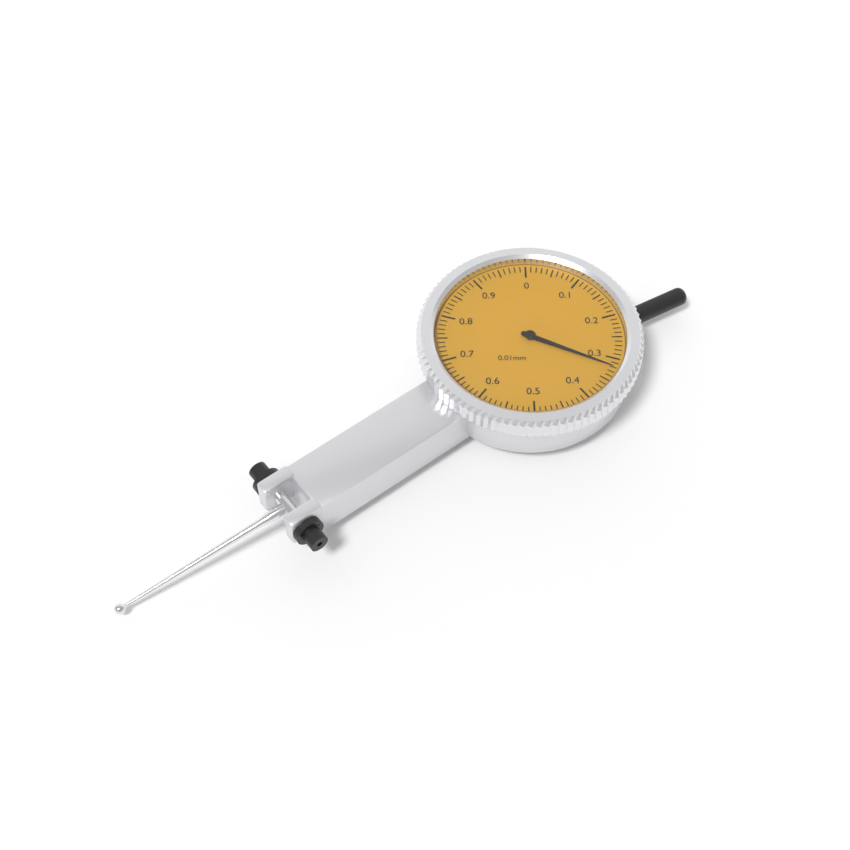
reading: 0.32 mm
